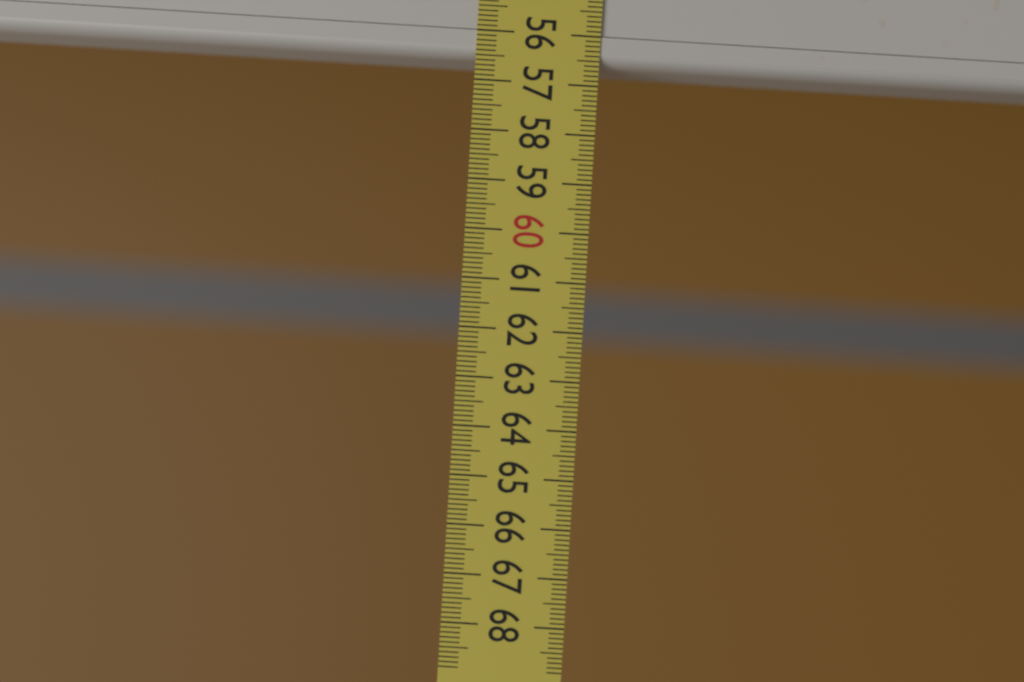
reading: 56.6 (no unit)
